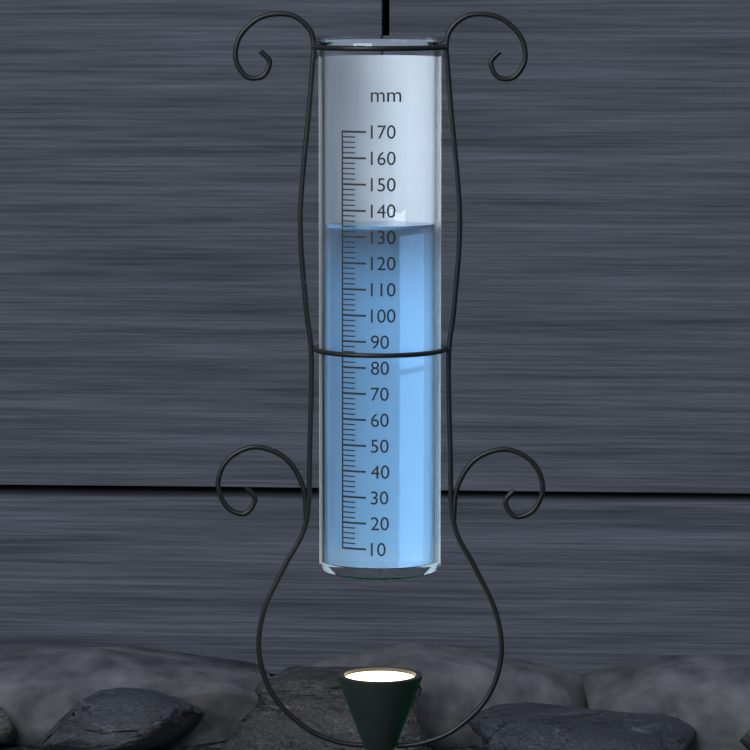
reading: 134 mm
